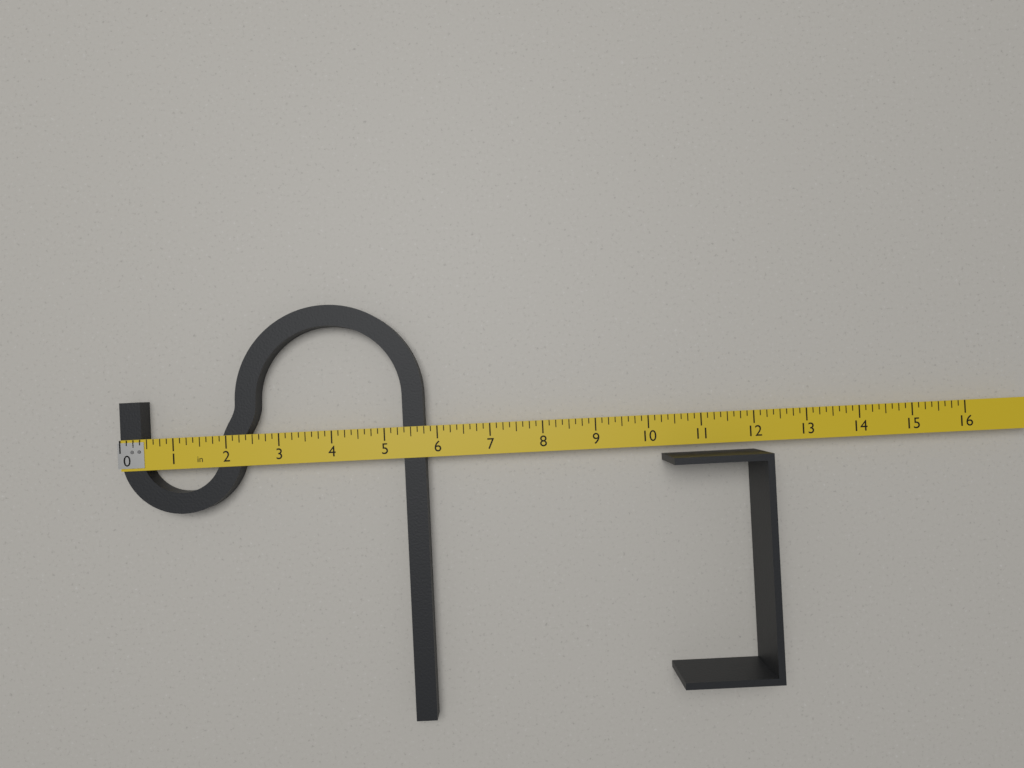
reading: 5.750 in
